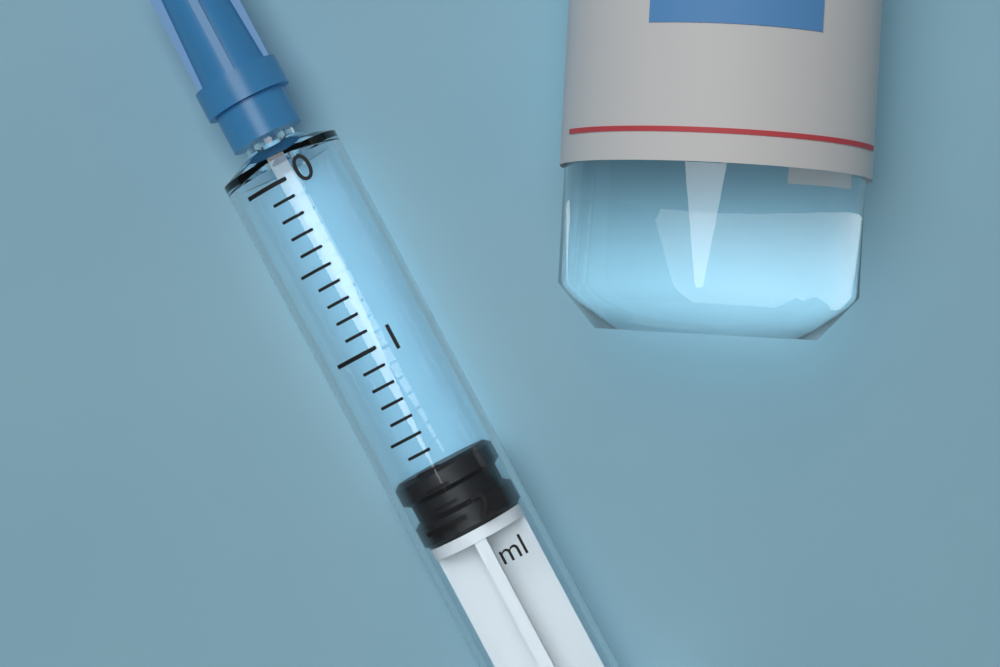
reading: 1.7 ml
